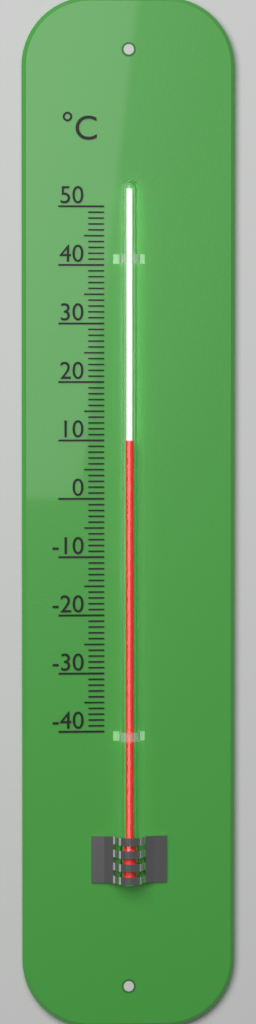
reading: 10 °C
